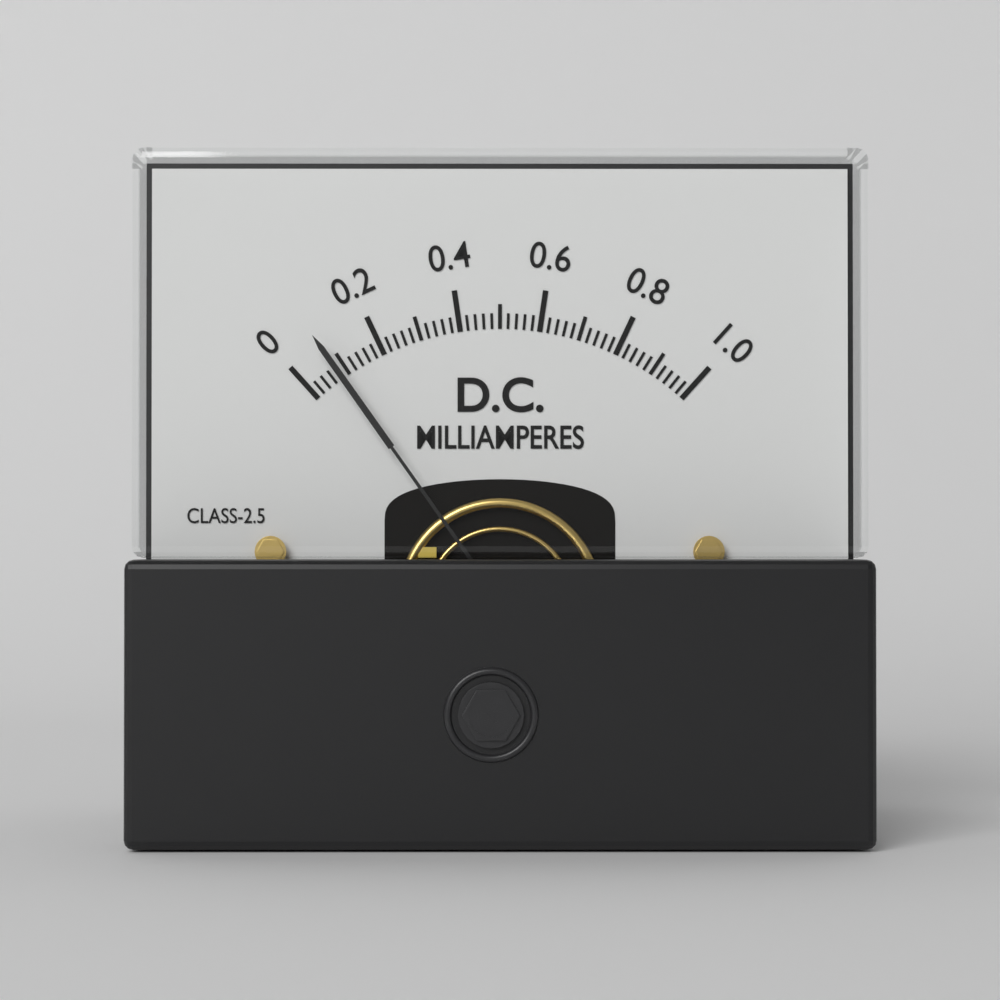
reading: 0.08 mA
